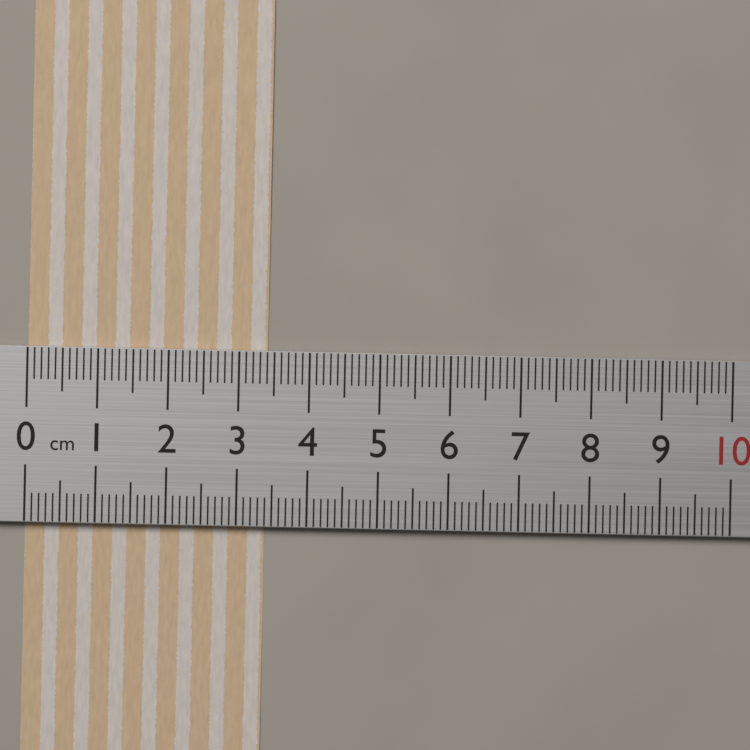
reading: 3.4 cm
